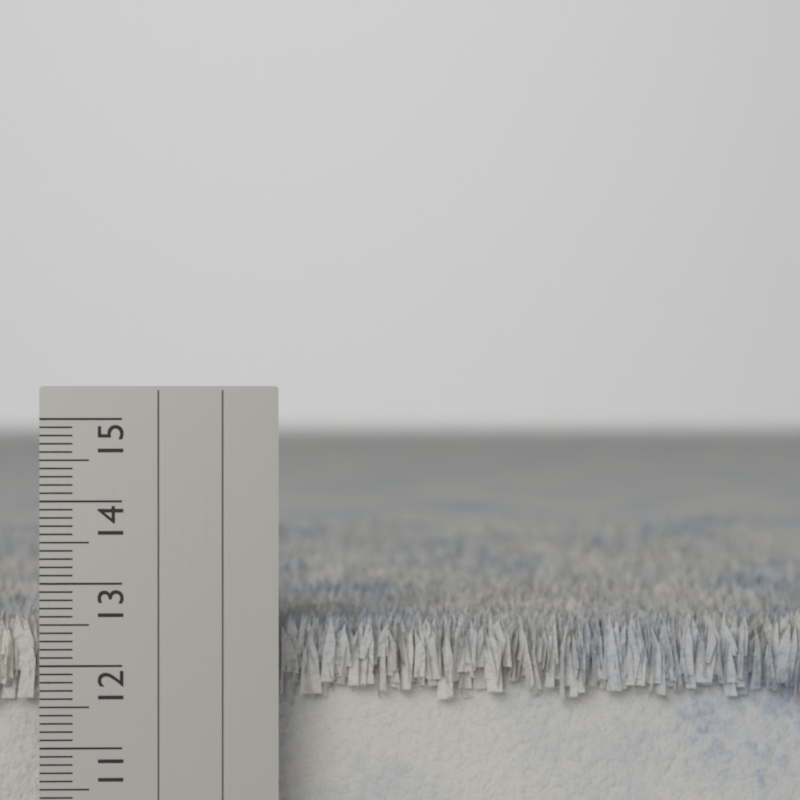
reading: 12.6 cm
